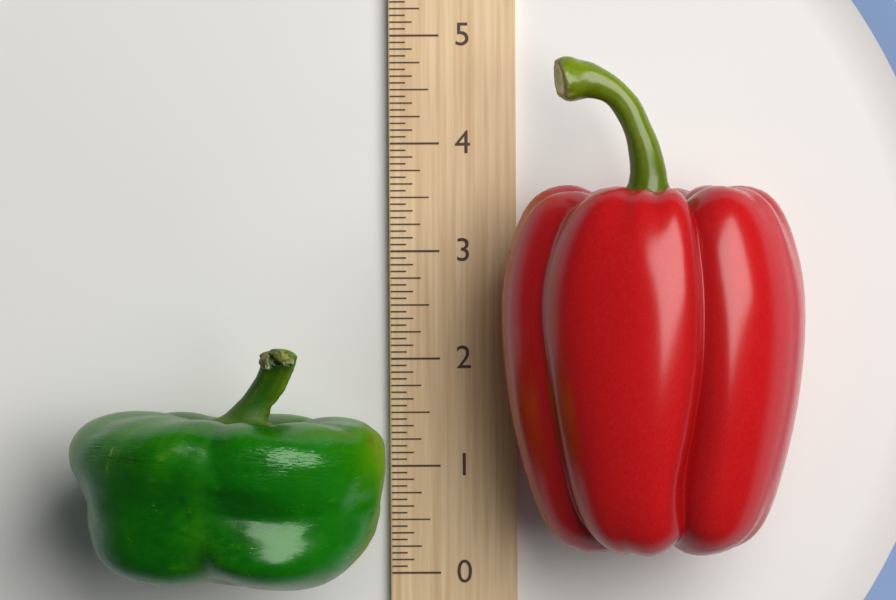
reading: 2.1875 (no unit)
